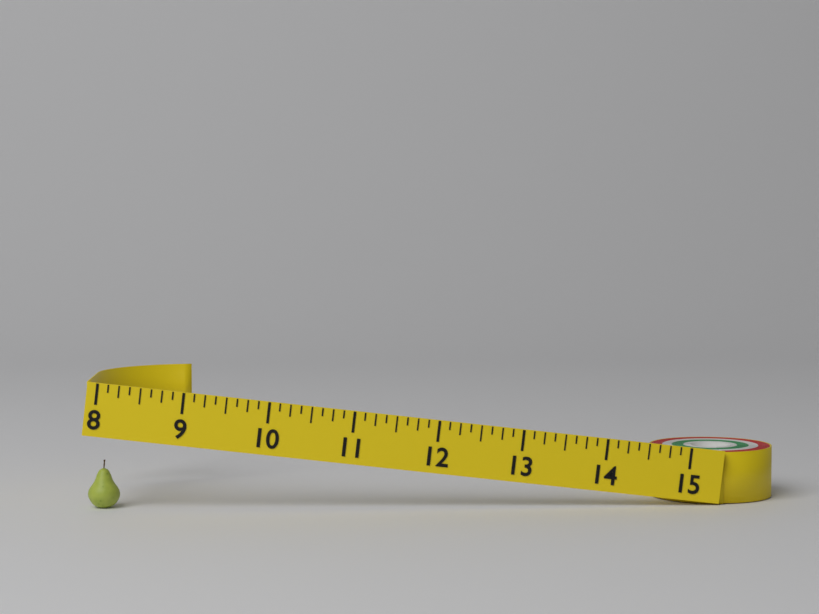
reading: 8.375 (no unit)
